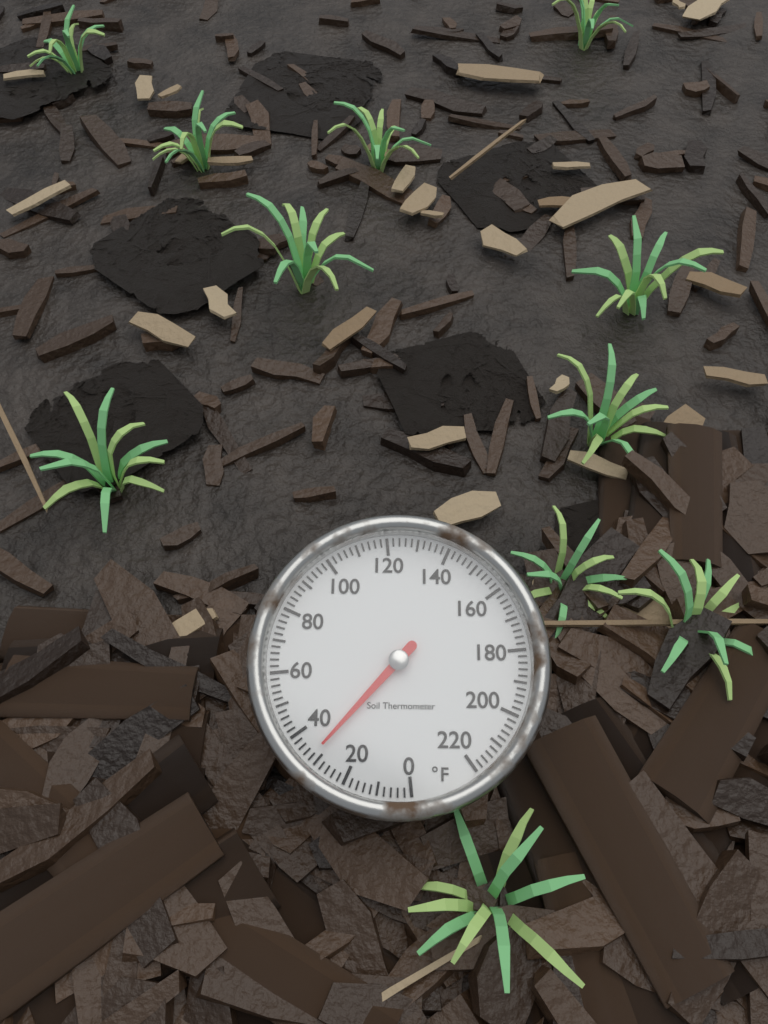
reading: 32 °F
